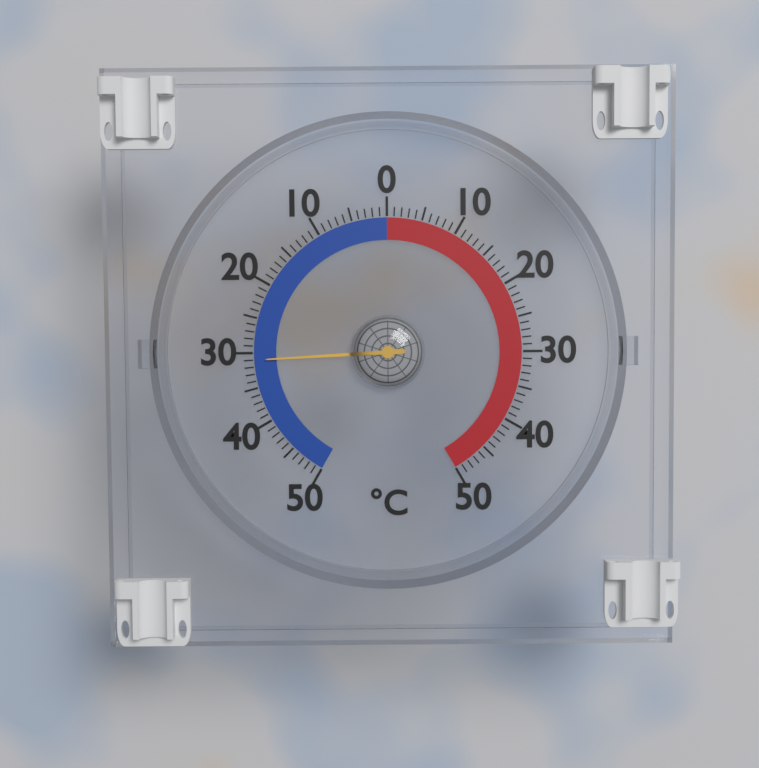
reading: -31 °C
